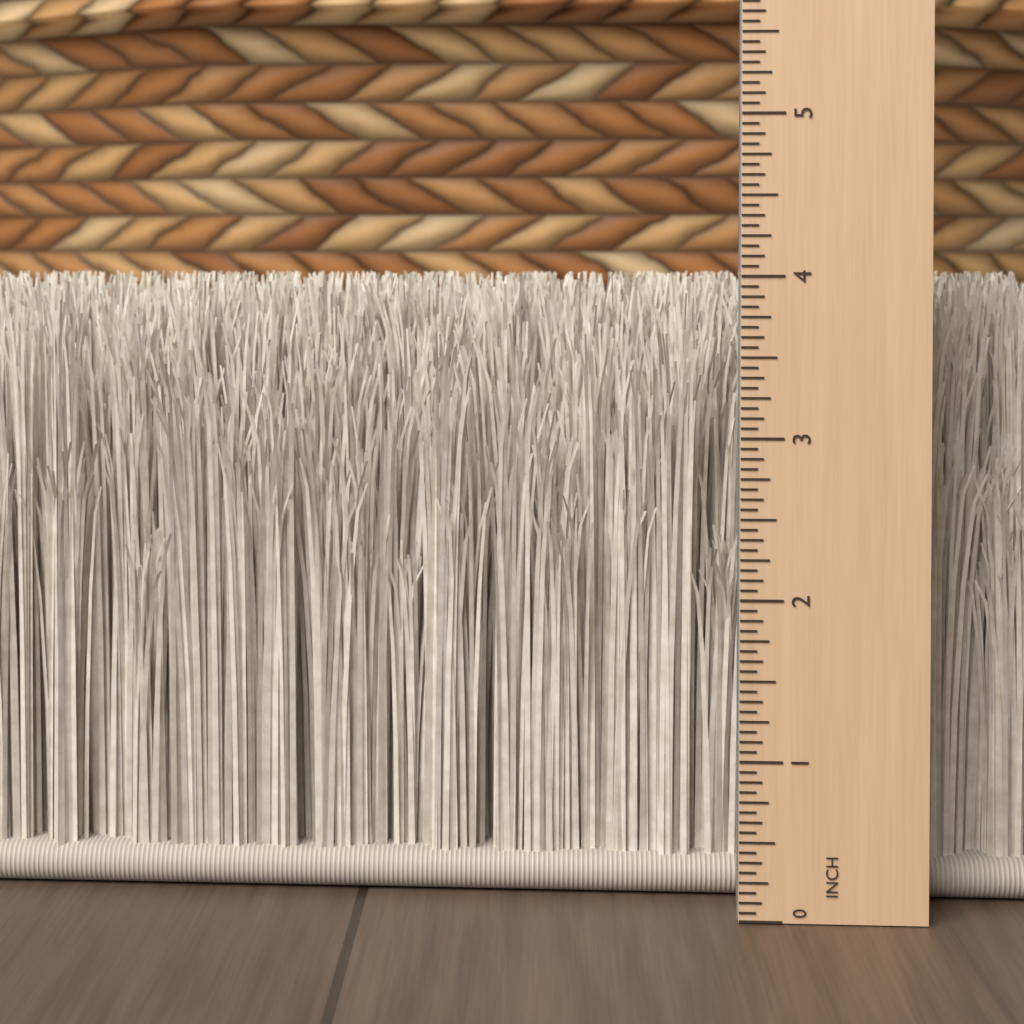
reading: 4.0000 in
